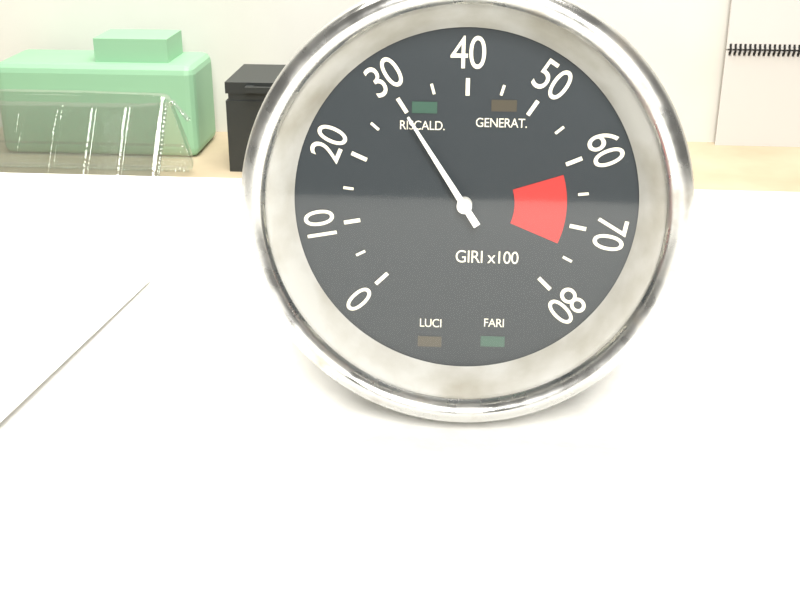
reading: 3000 giri
